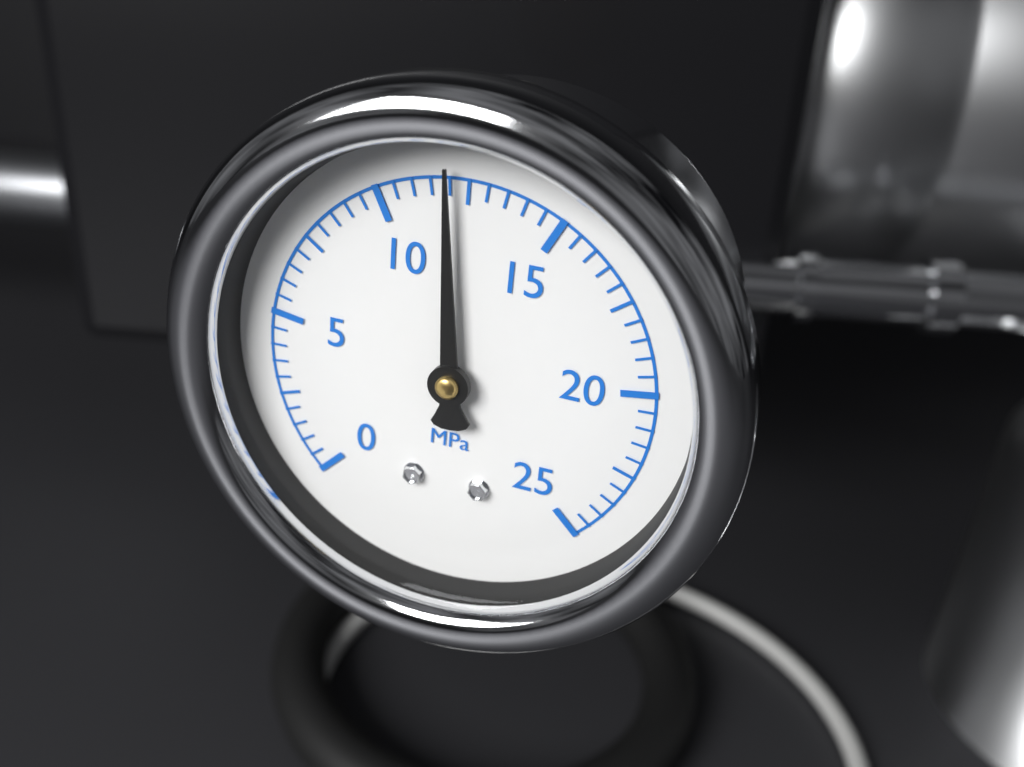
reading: 12.0 MPa
